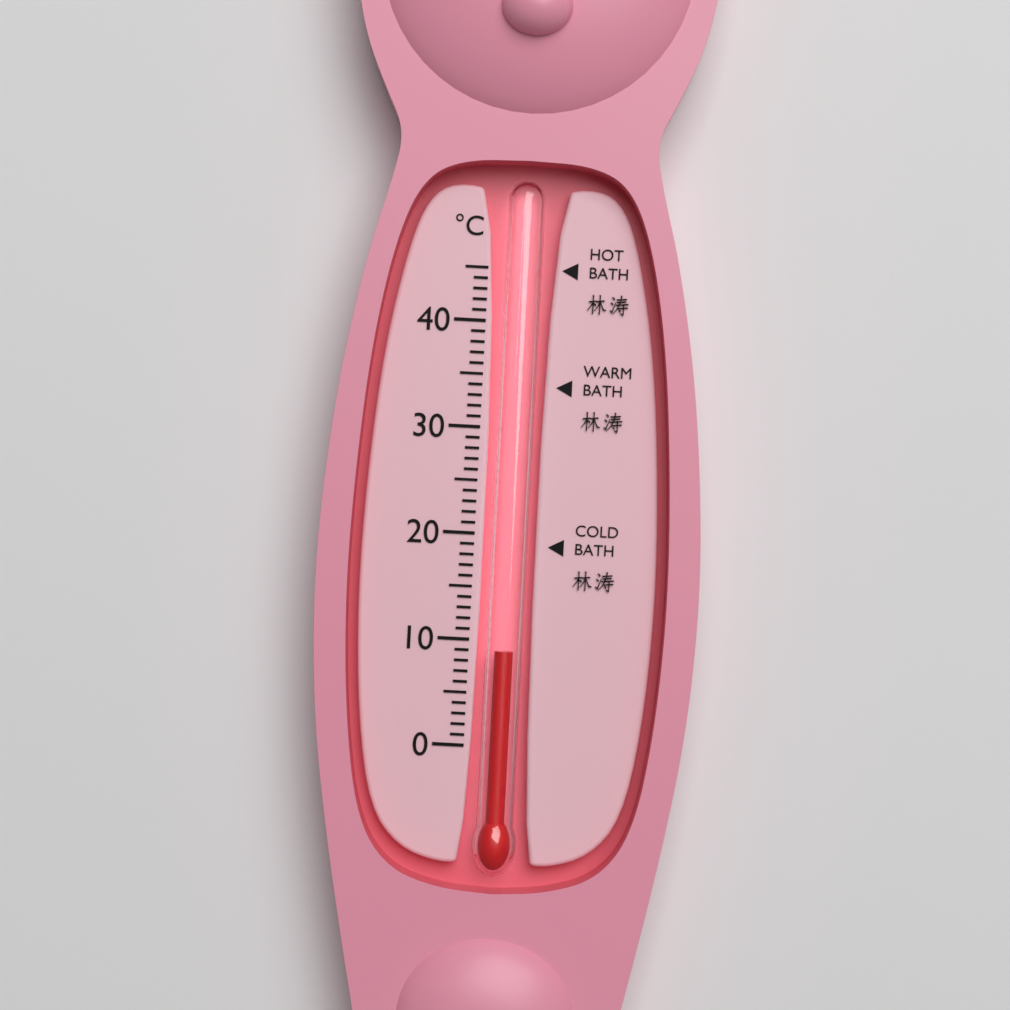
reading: 9 °C
